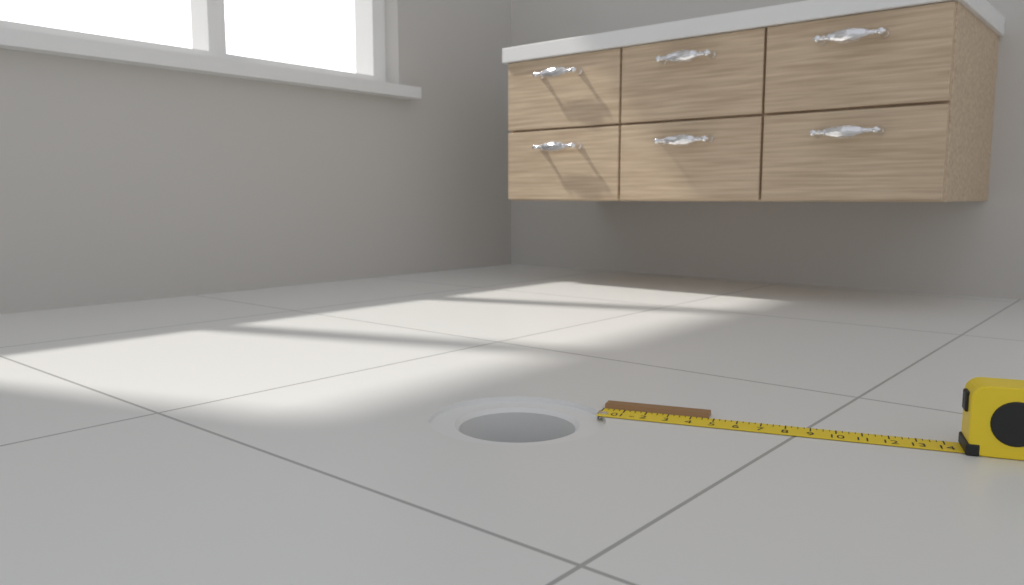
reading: 4.75 in
